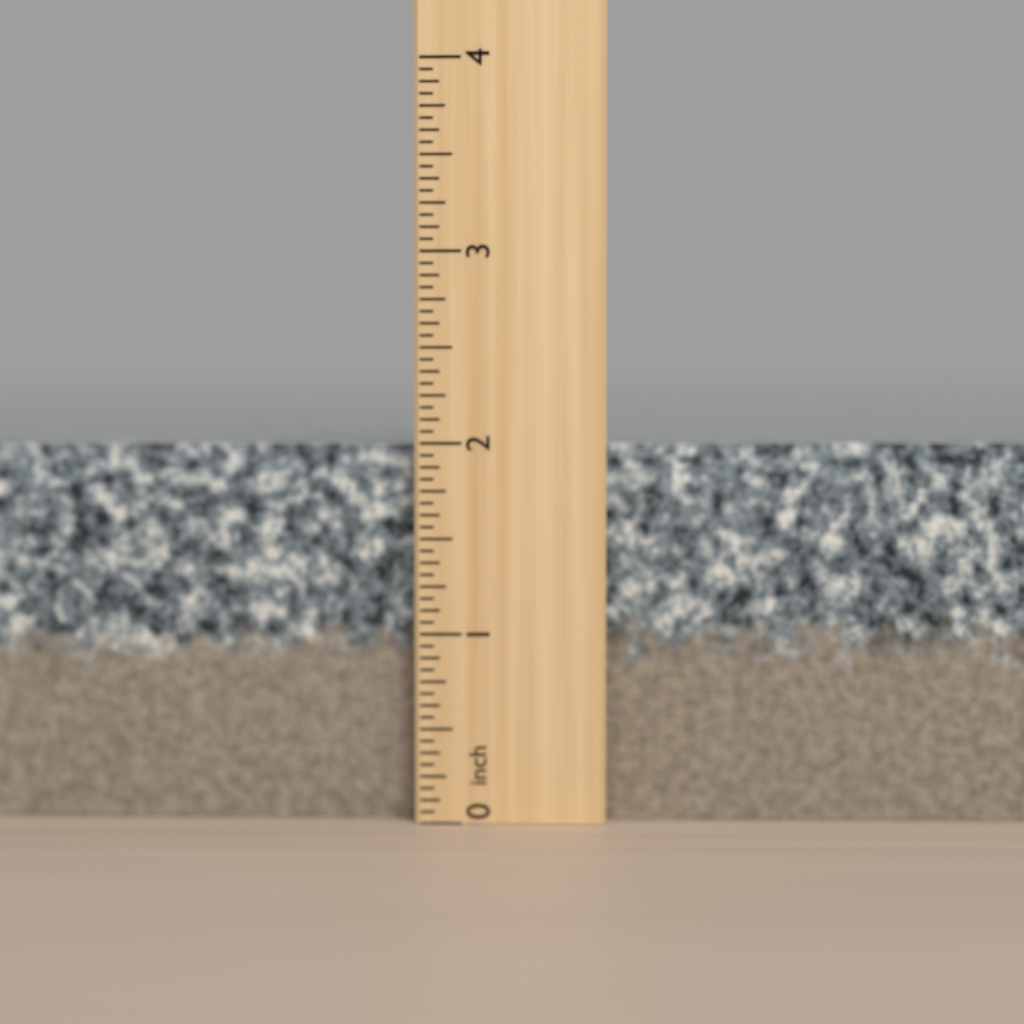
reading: 2.0000 inch
